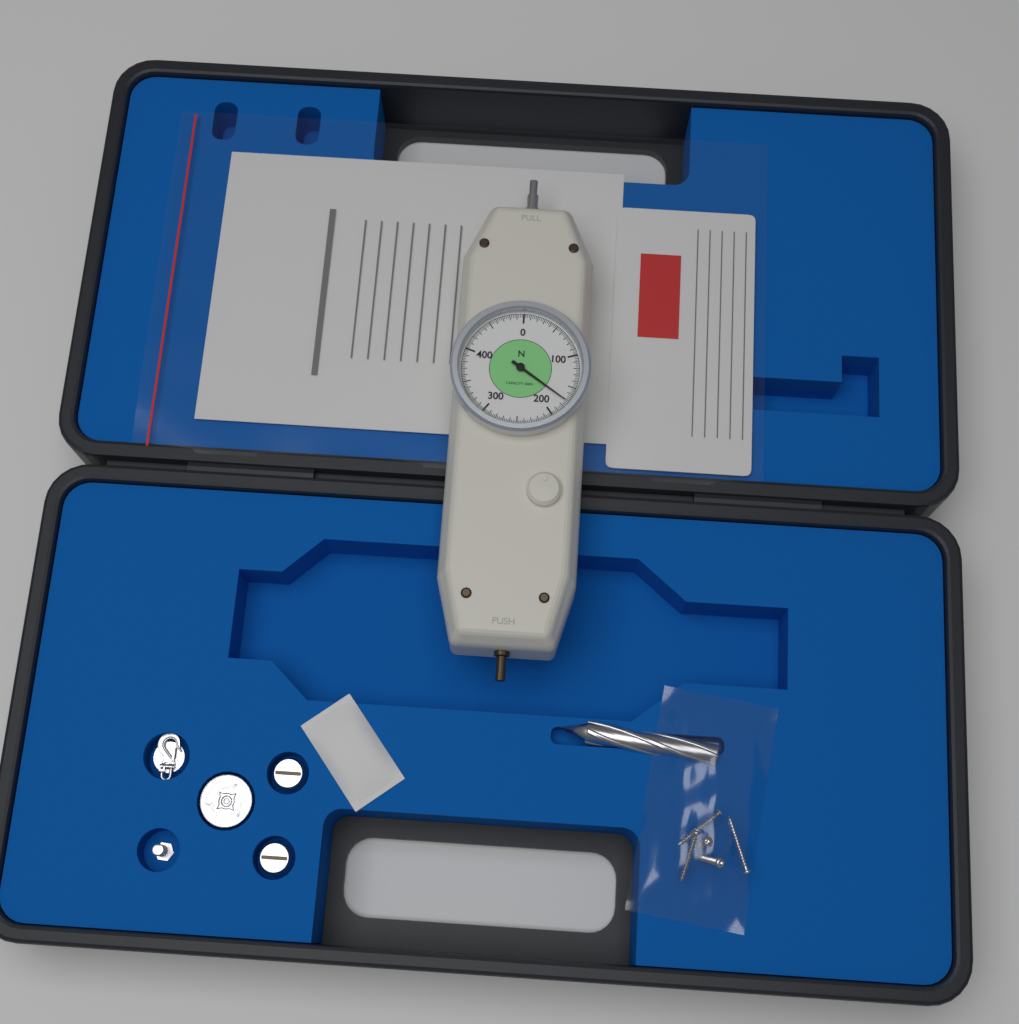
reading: 172.5 N
